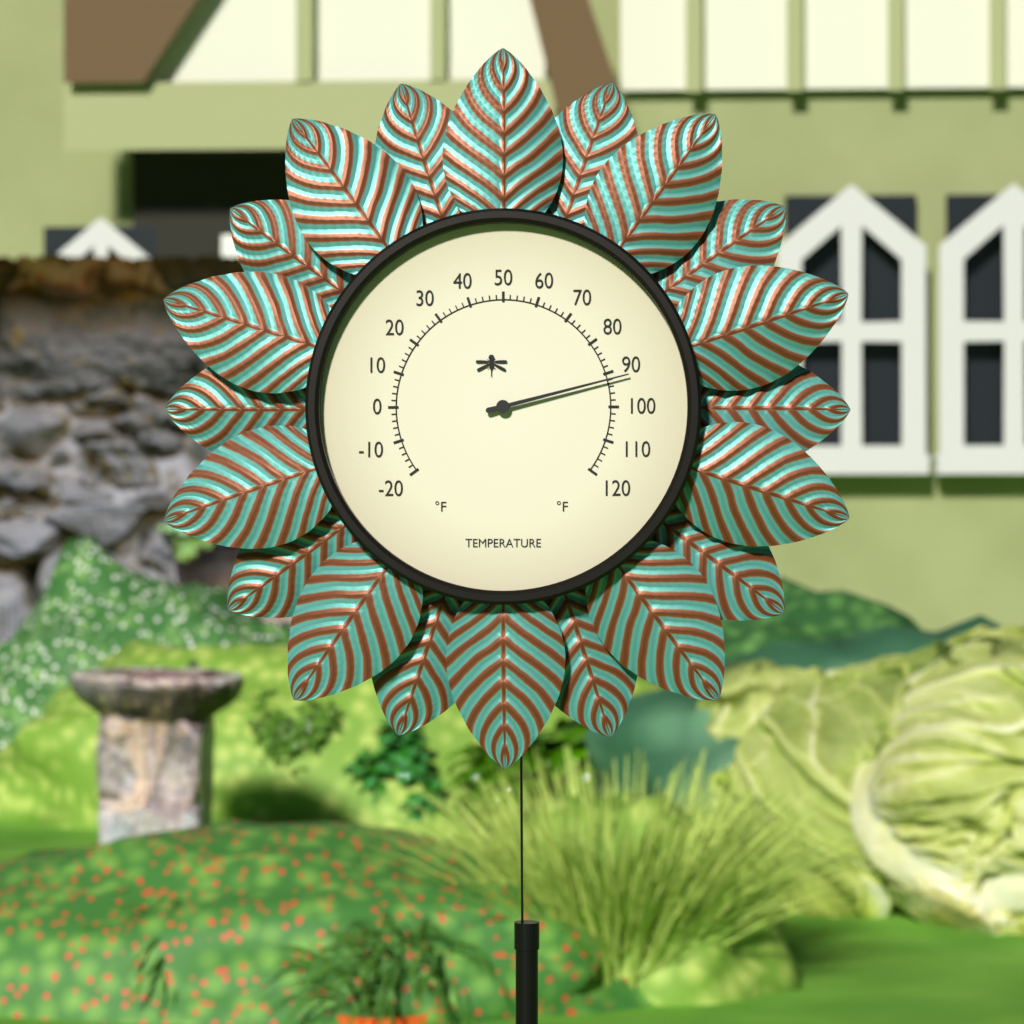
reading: 92 °F
